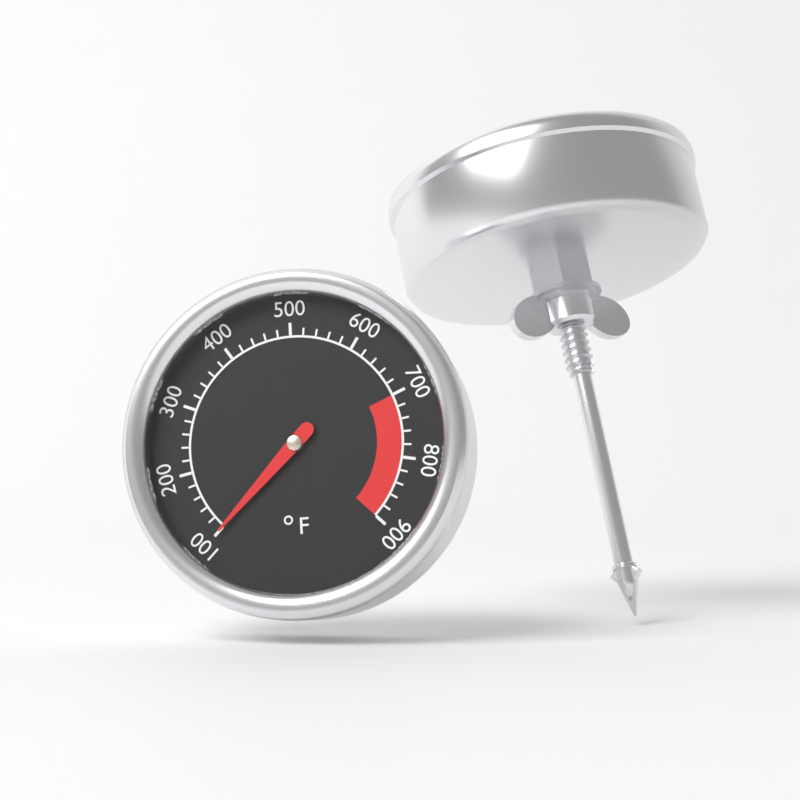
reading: 100 °F
